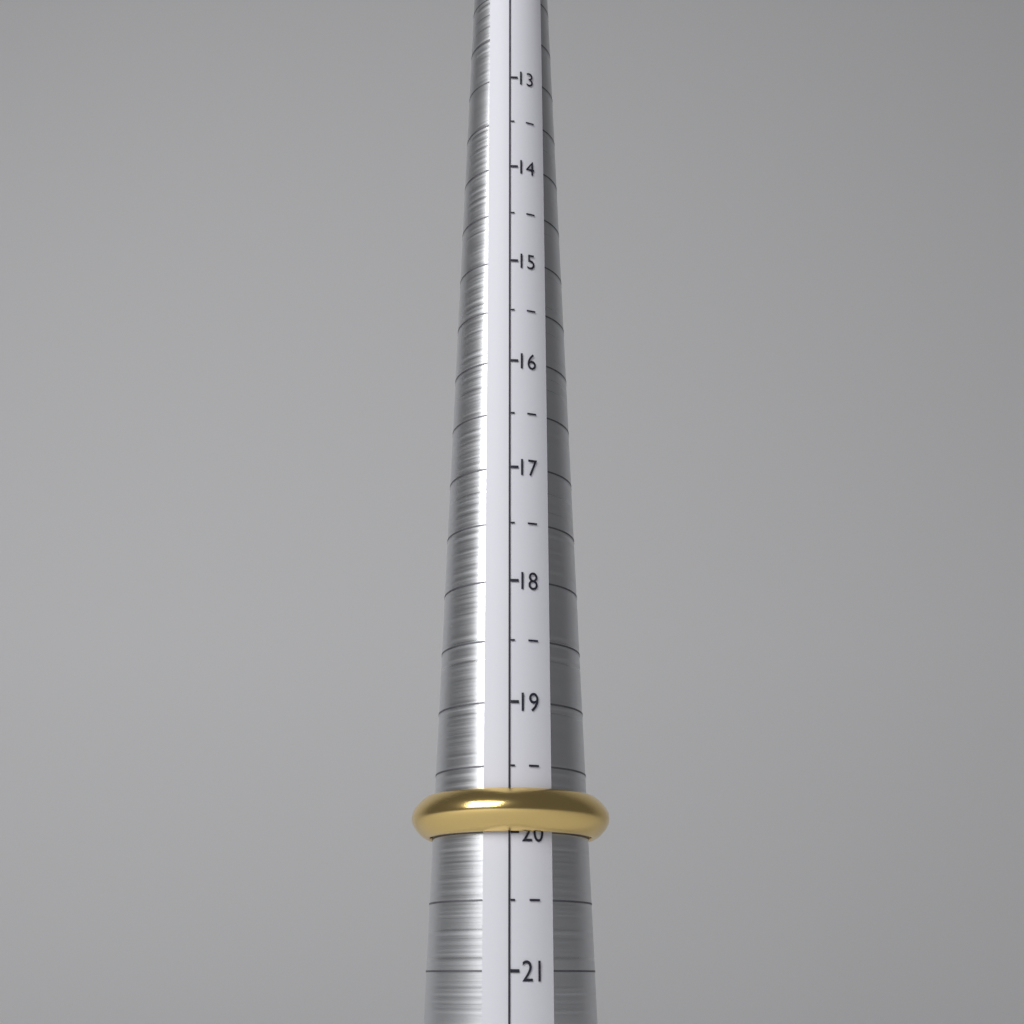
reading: 20.0 (no unit)
